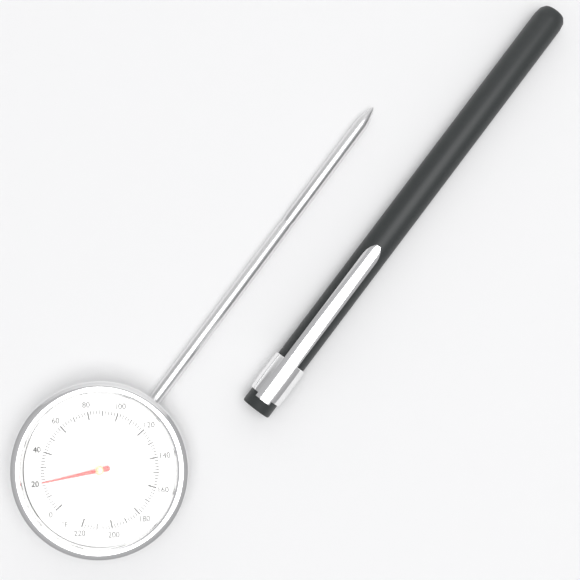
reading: 20 °F
